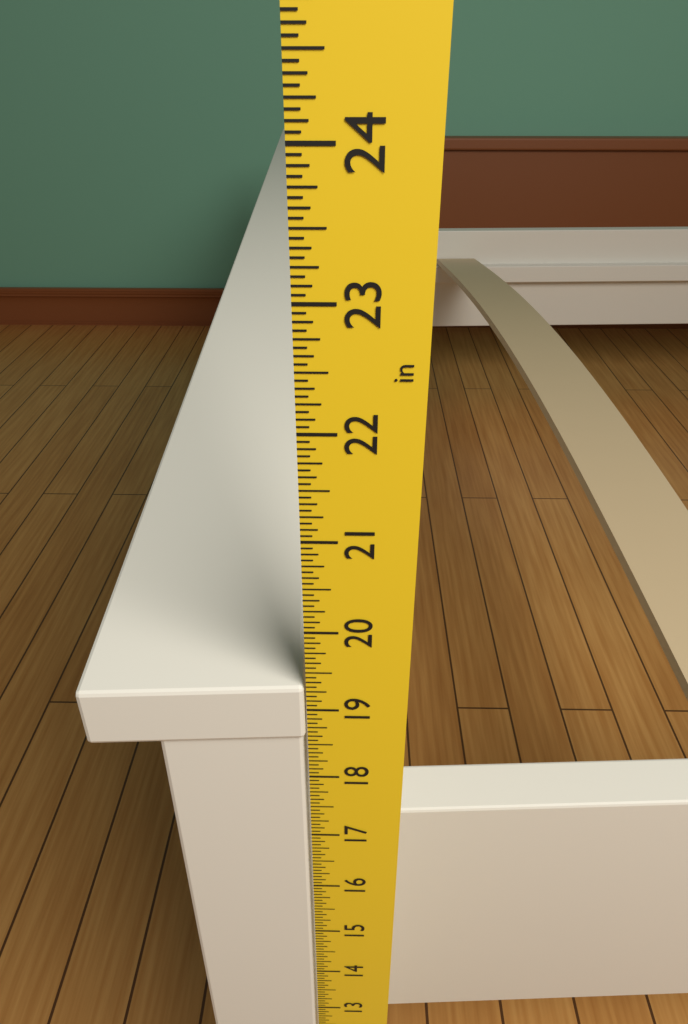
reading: 19.3125 in
